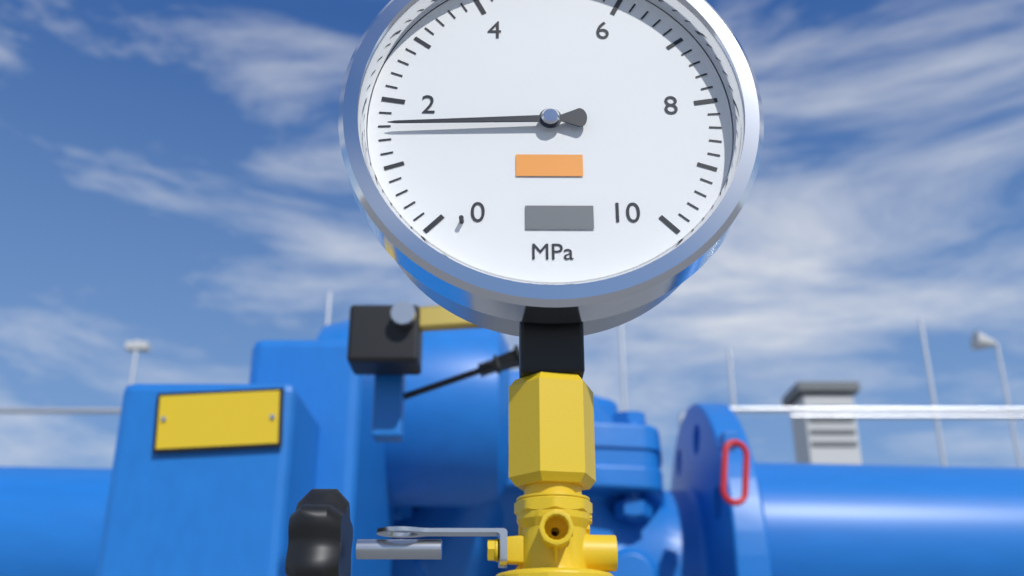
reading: 1.6 MPa
